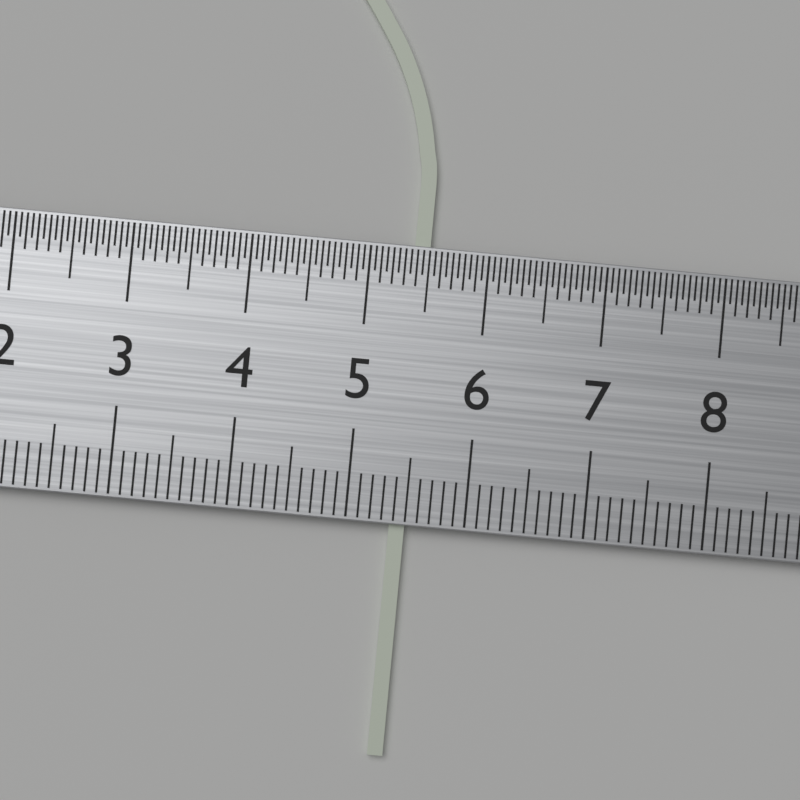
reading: 5.5 cm
